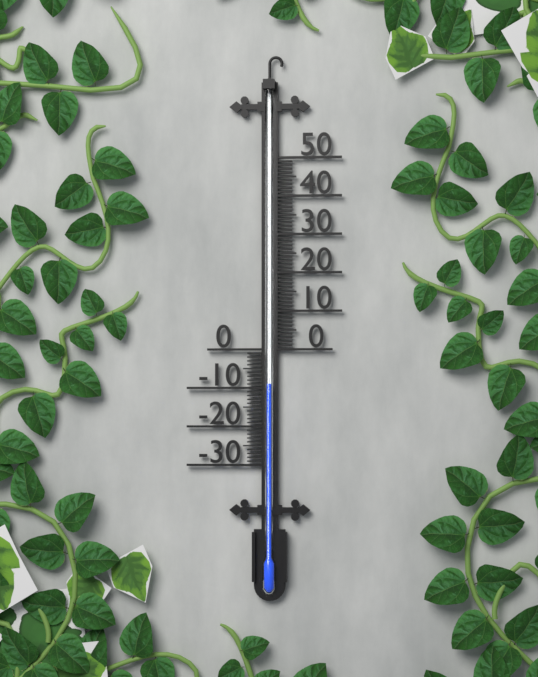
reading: -9 (no unit)
